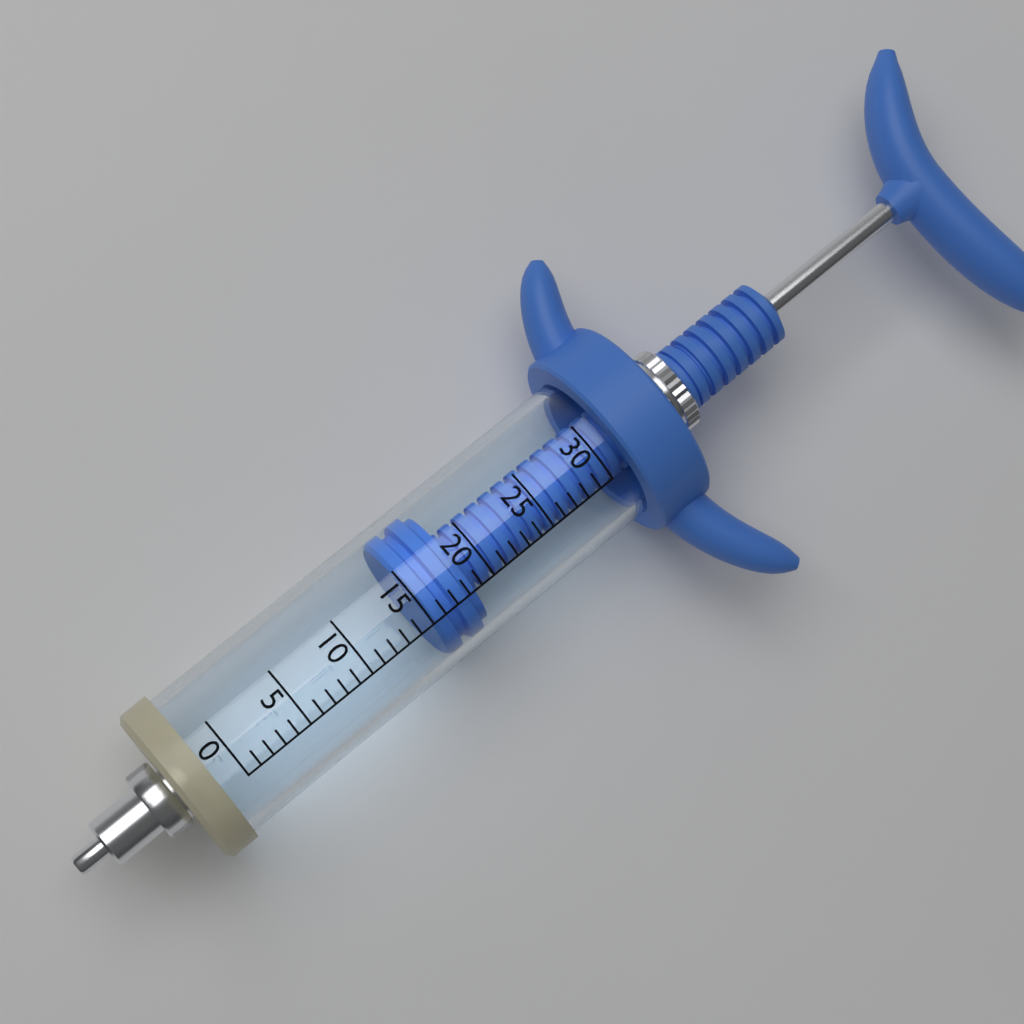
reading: 15 (no unit)
